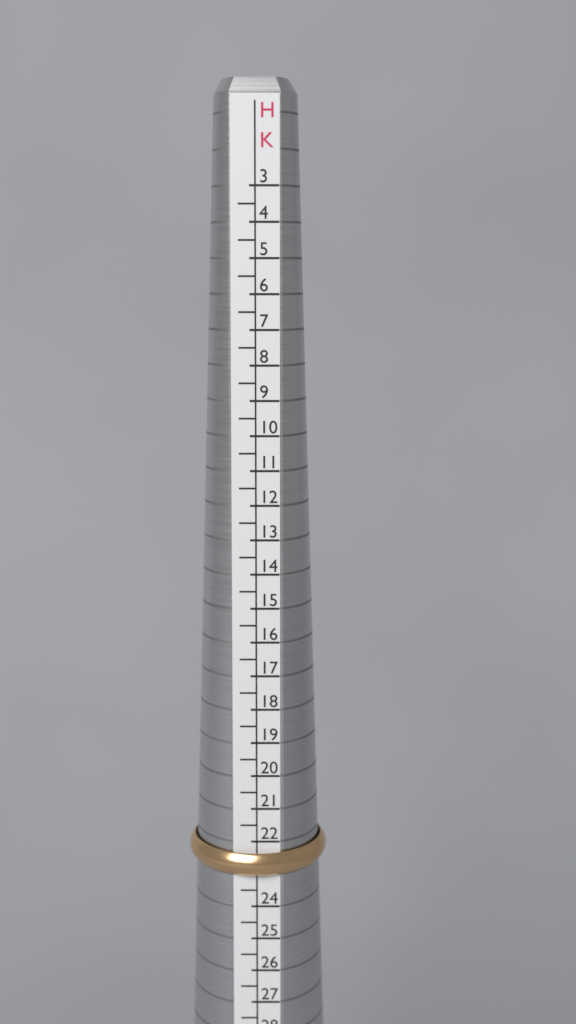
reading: 23.0 HK
